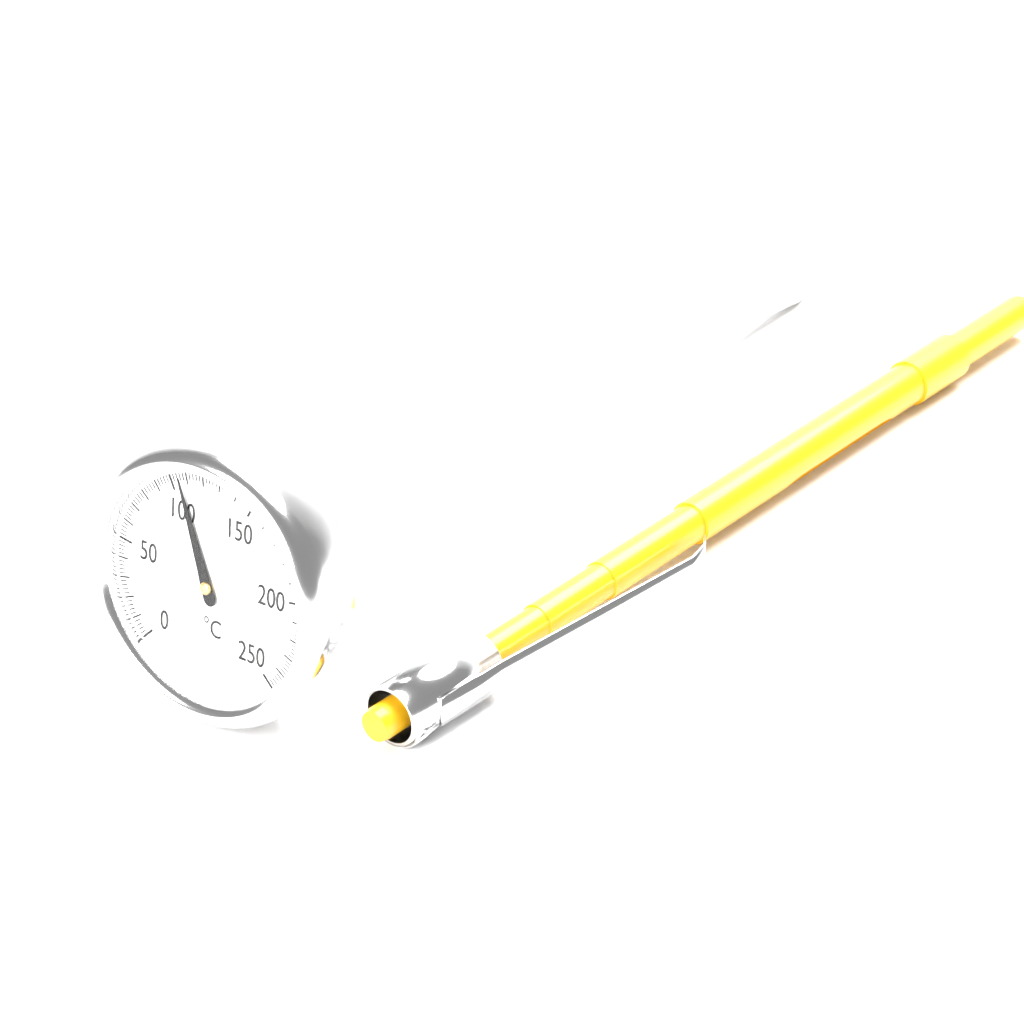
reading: 106 °C
